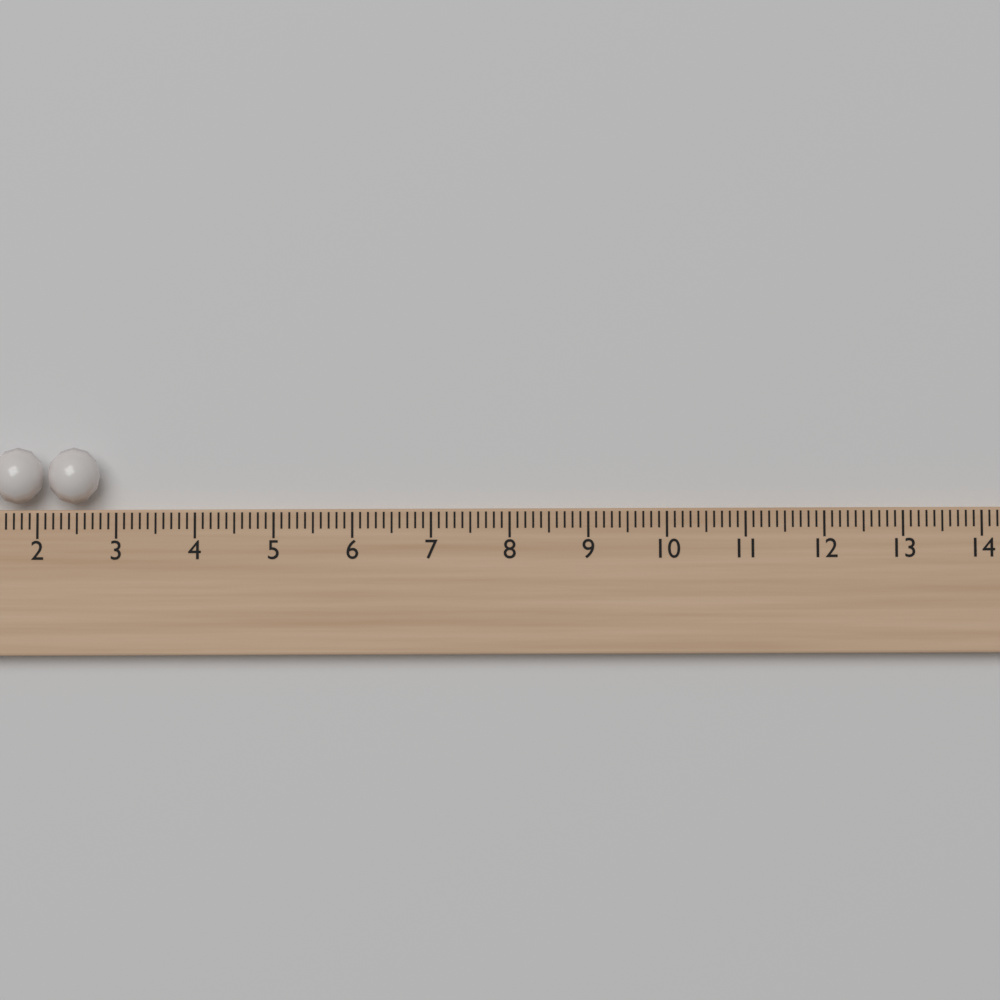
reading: 2.8 (no unit)
